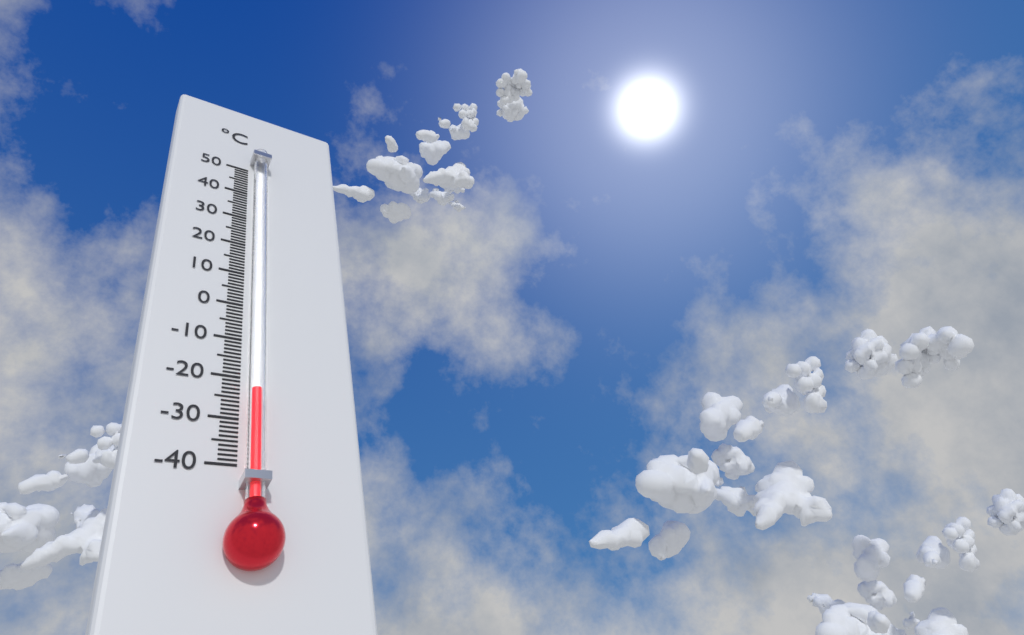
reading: -24 °C
